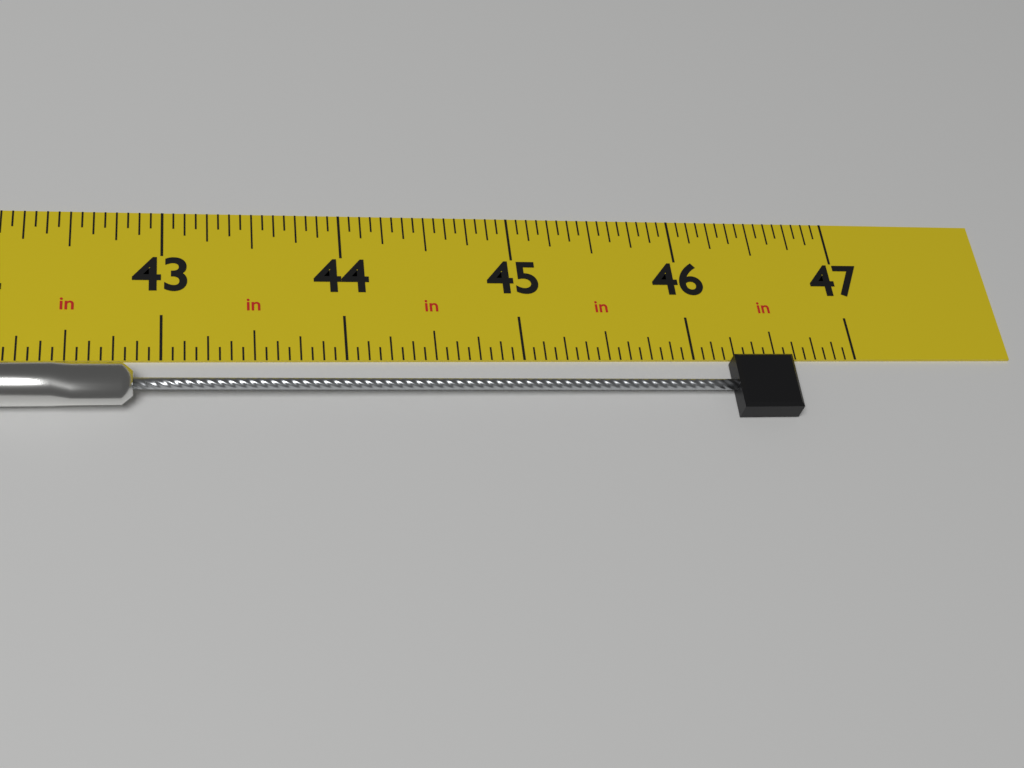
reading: 46.5625 in
